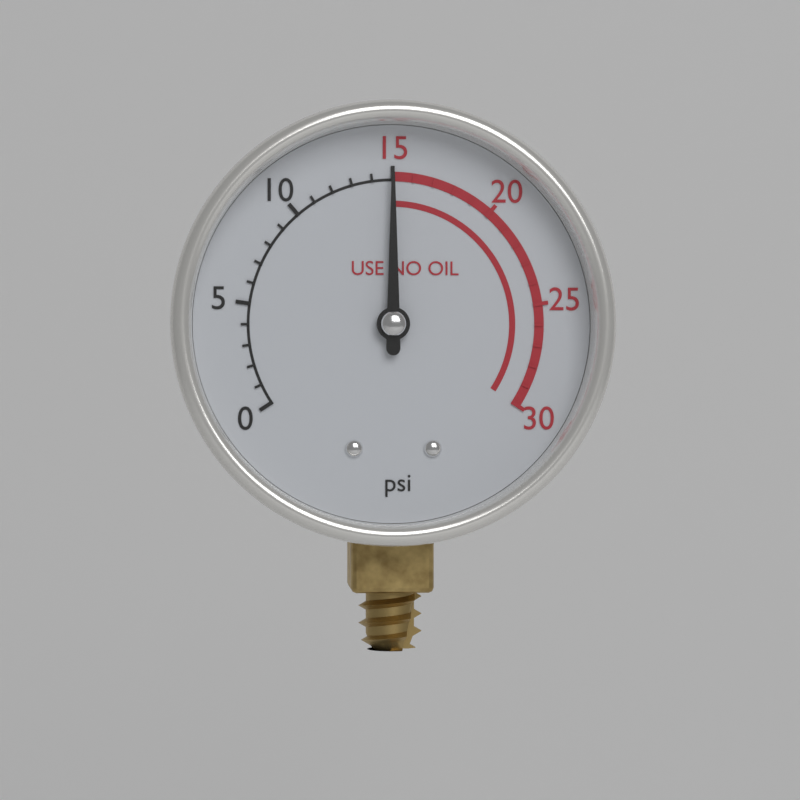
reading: 15 psi
